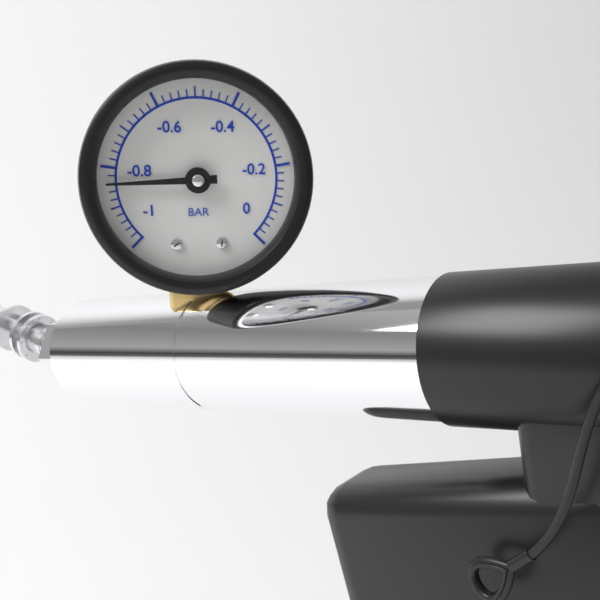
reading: -0.84 bar
